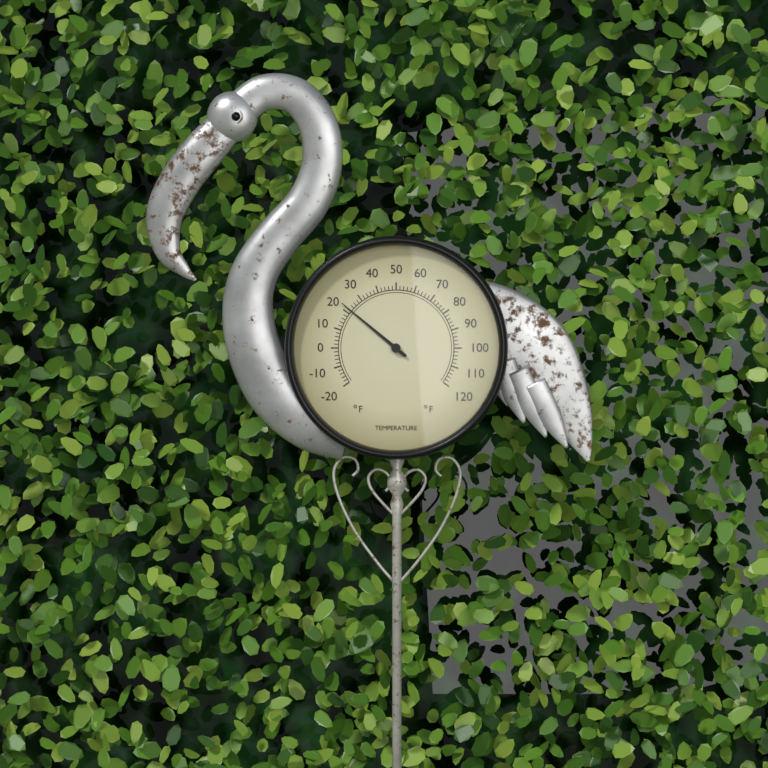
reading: 22 °F
